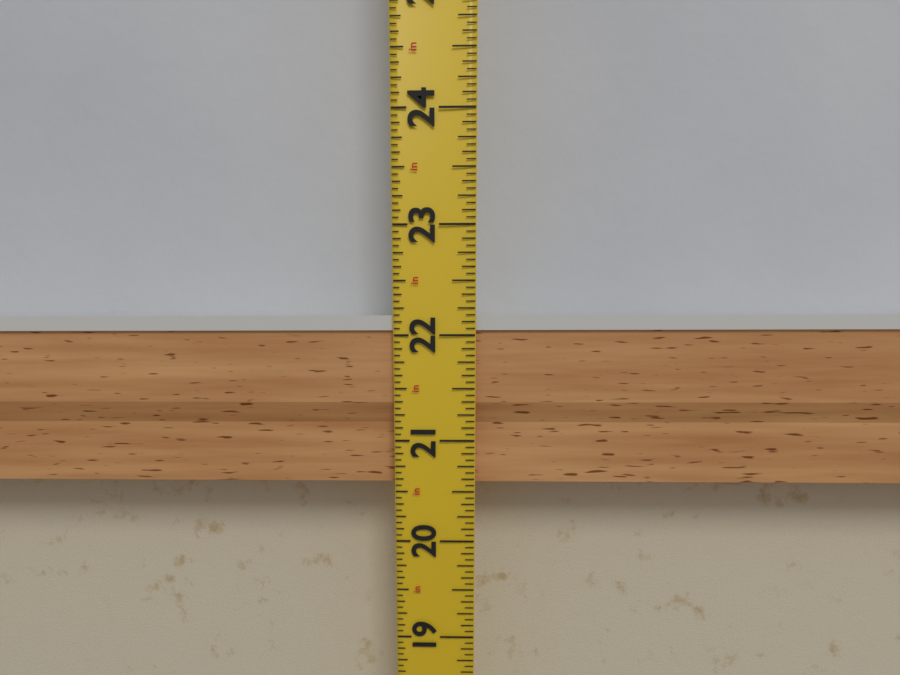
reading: 22.1875 in
